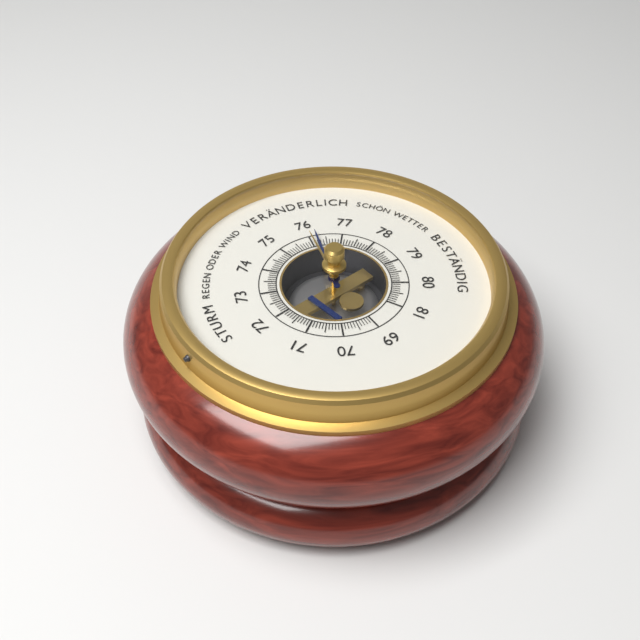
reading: 76.2 (no unit)
